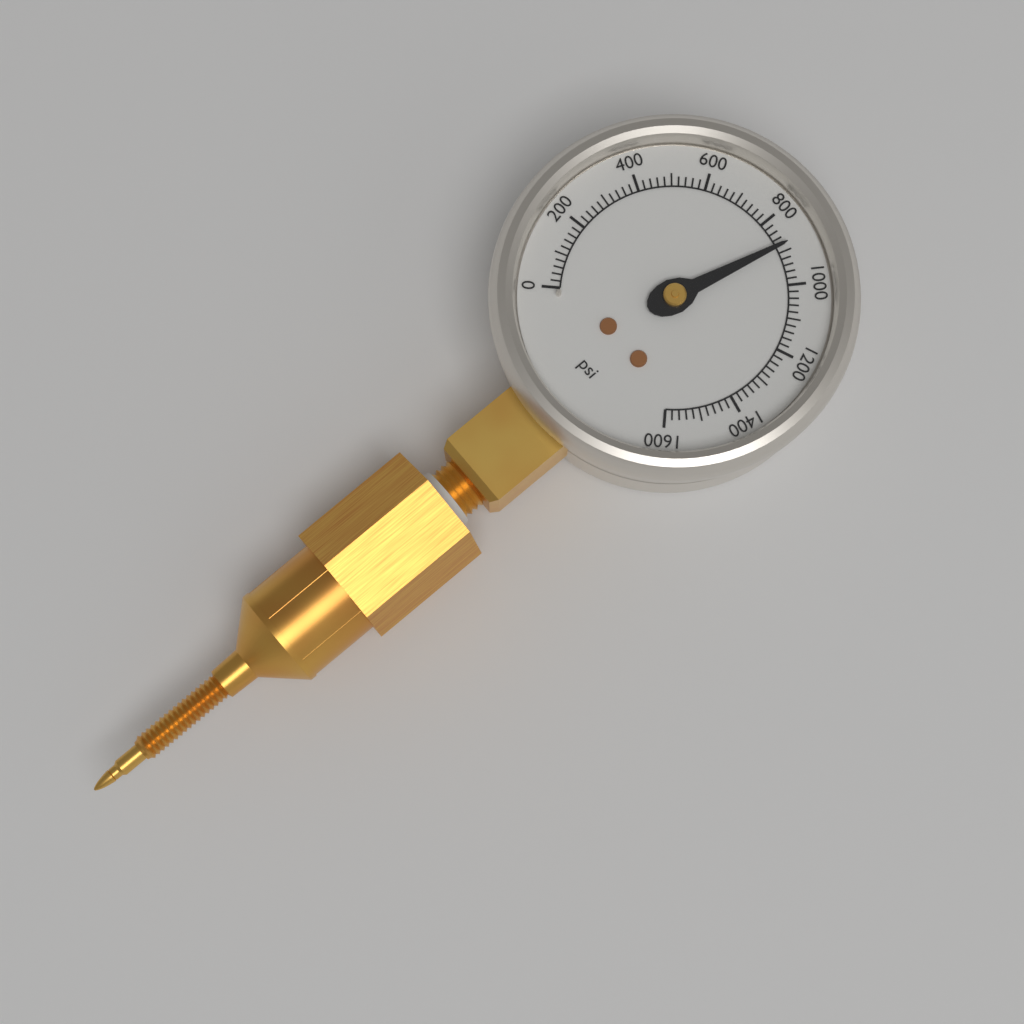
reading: 880 psi
